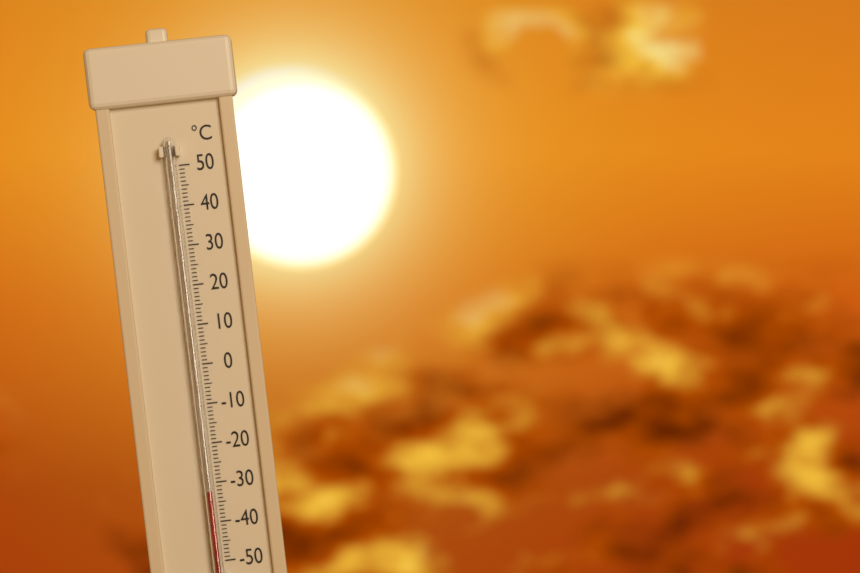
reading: -32 °C
